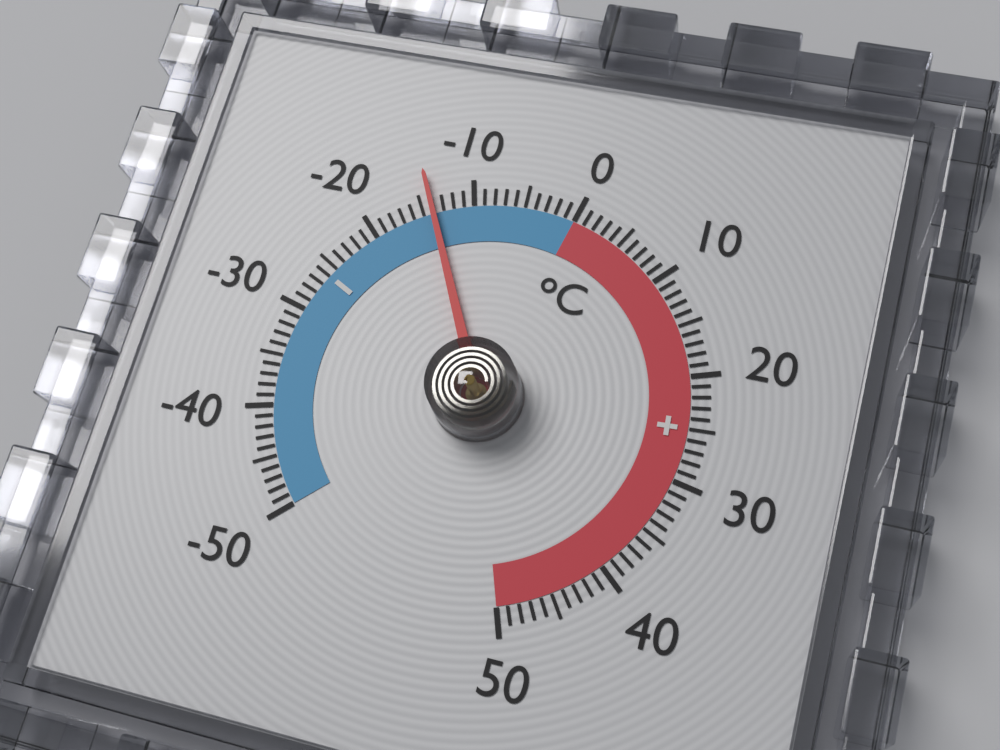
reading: -14 °C
